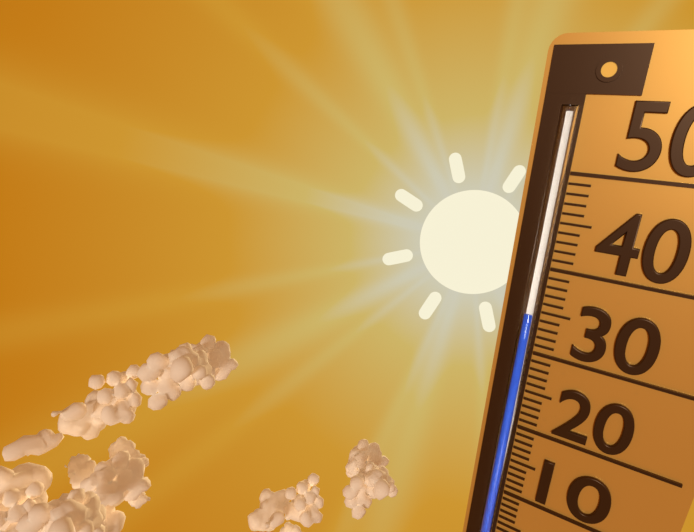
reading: 35 (no unit)
